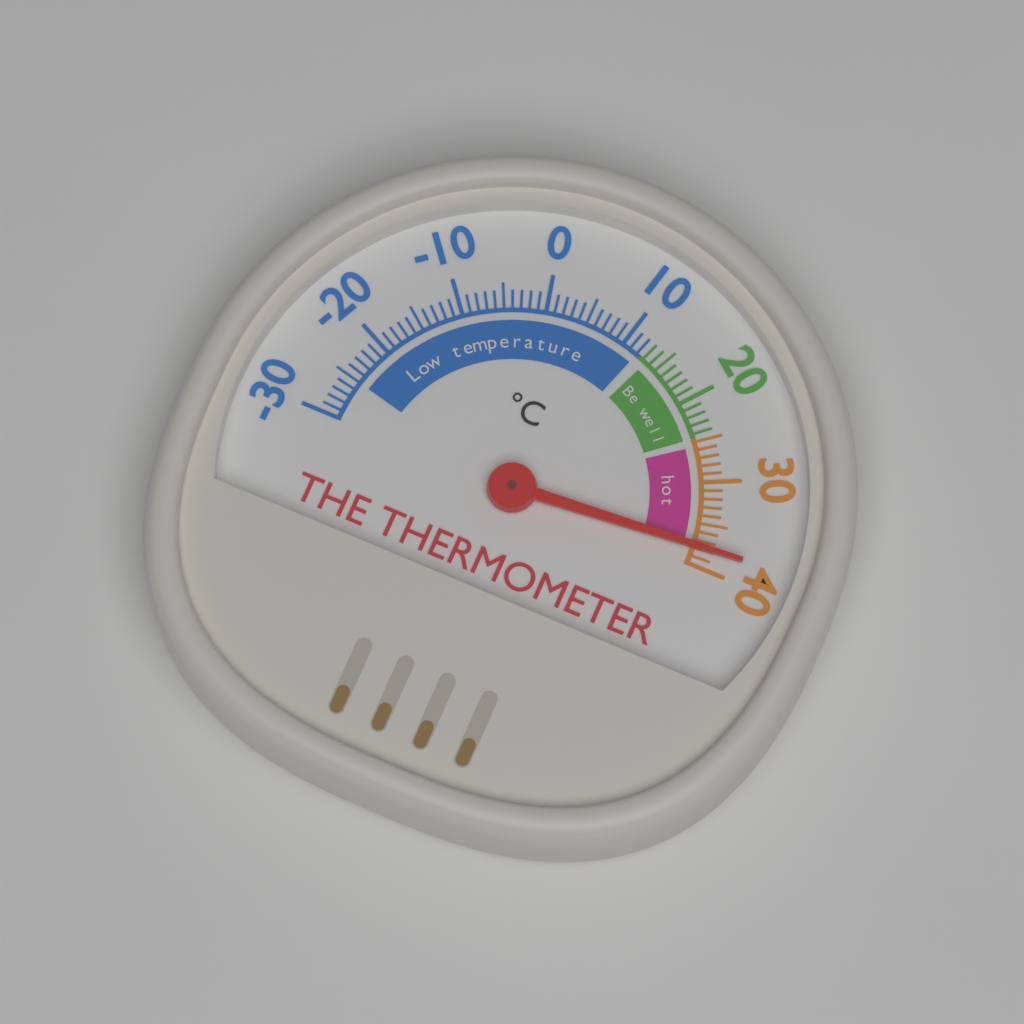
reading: 38 °C
